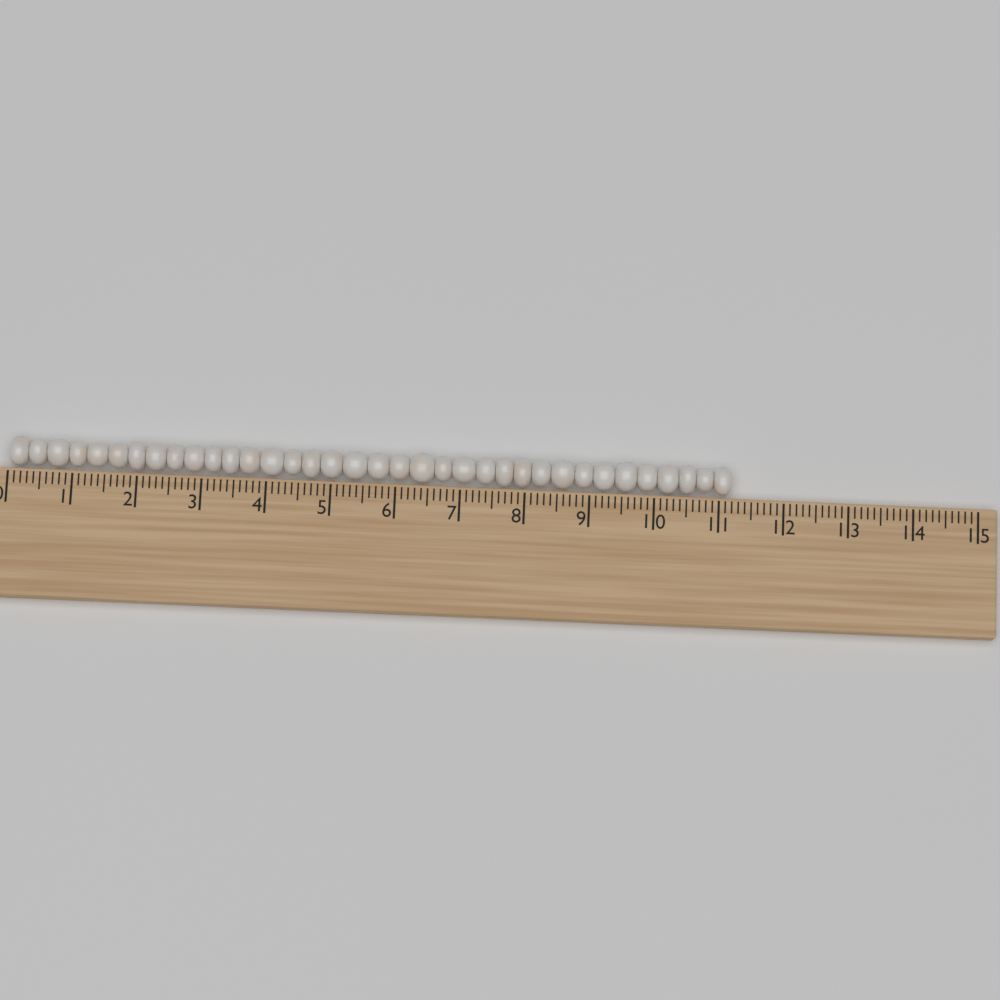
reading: 11.2 (no unit)
